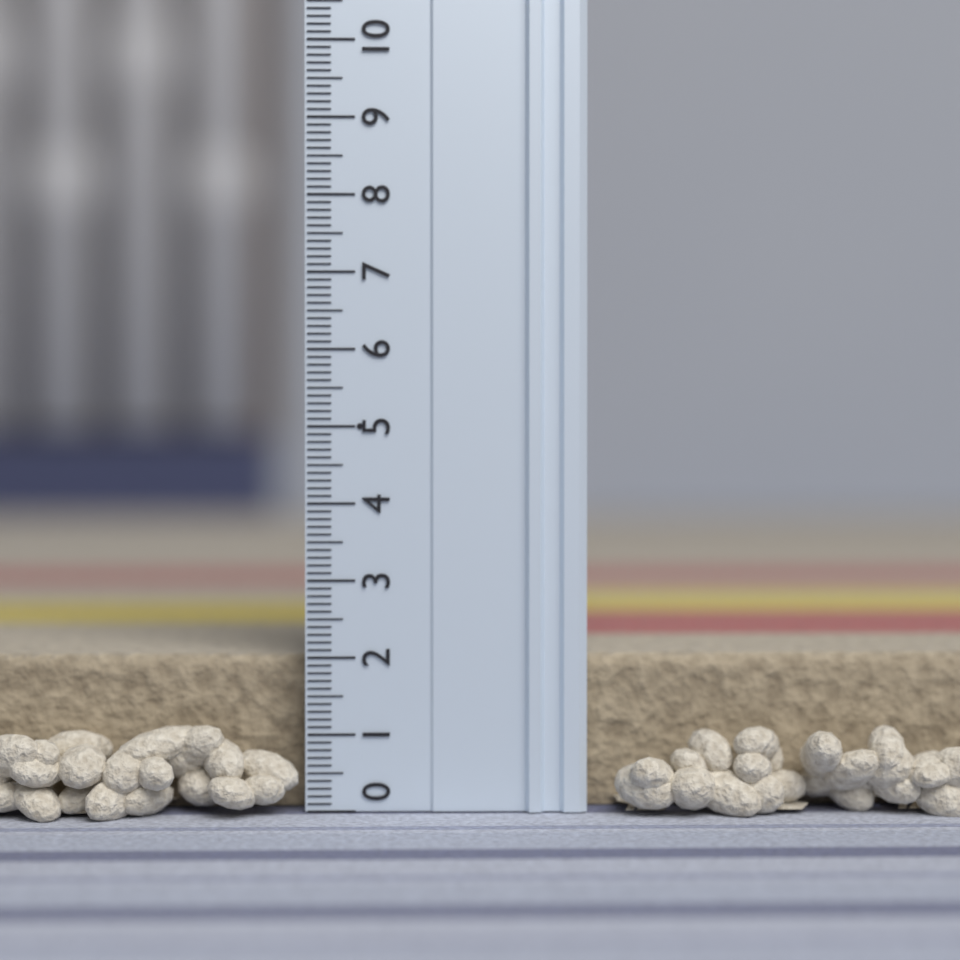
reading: 2.0 (no unit)
